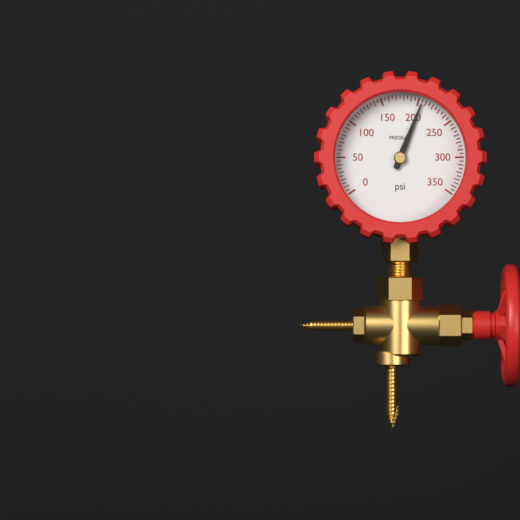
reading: 205 psi
